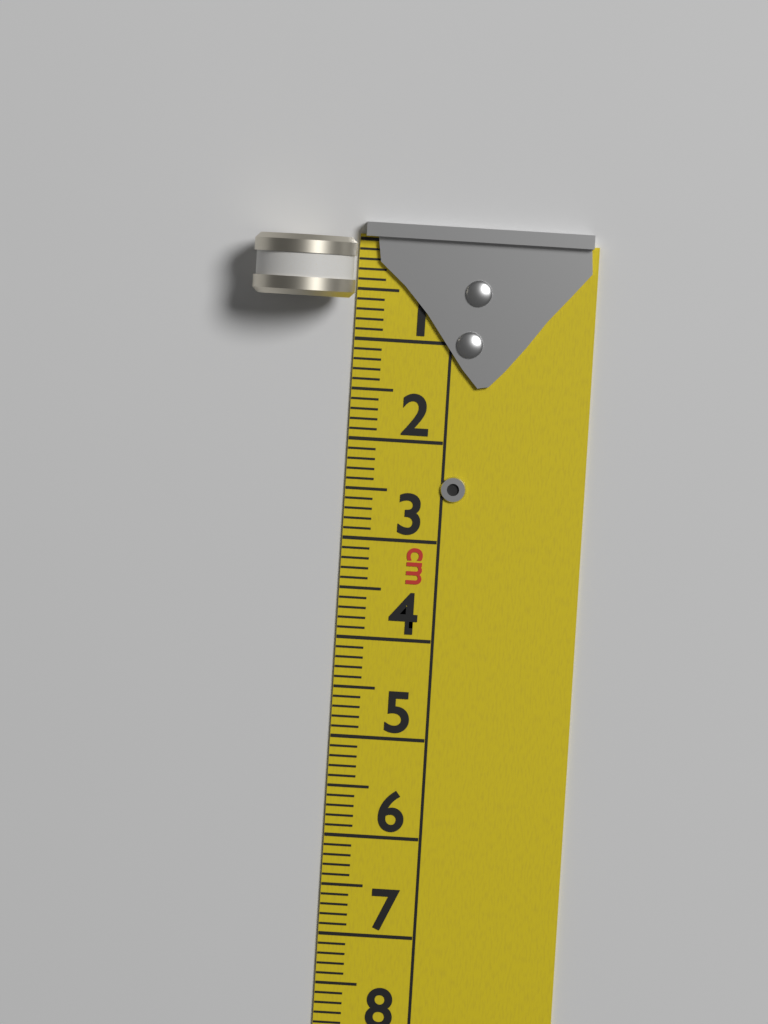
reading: 0.6 cm
